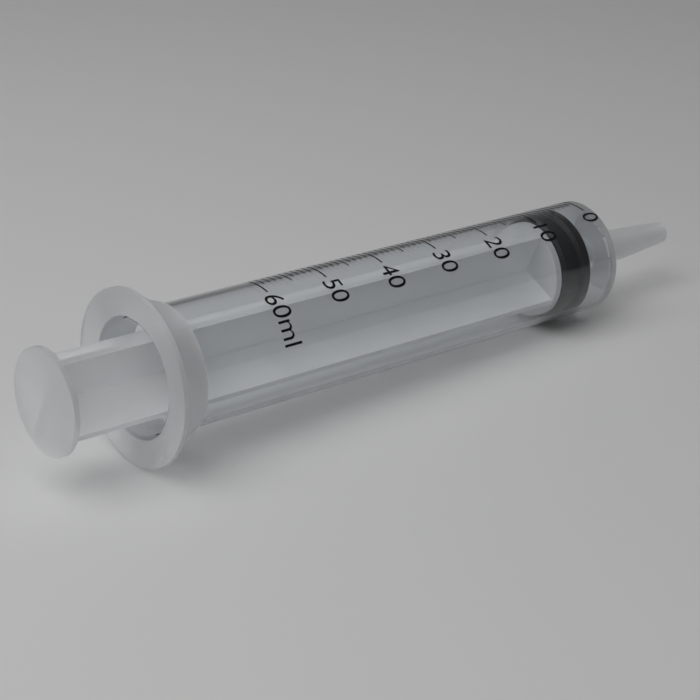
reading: 3 ml
